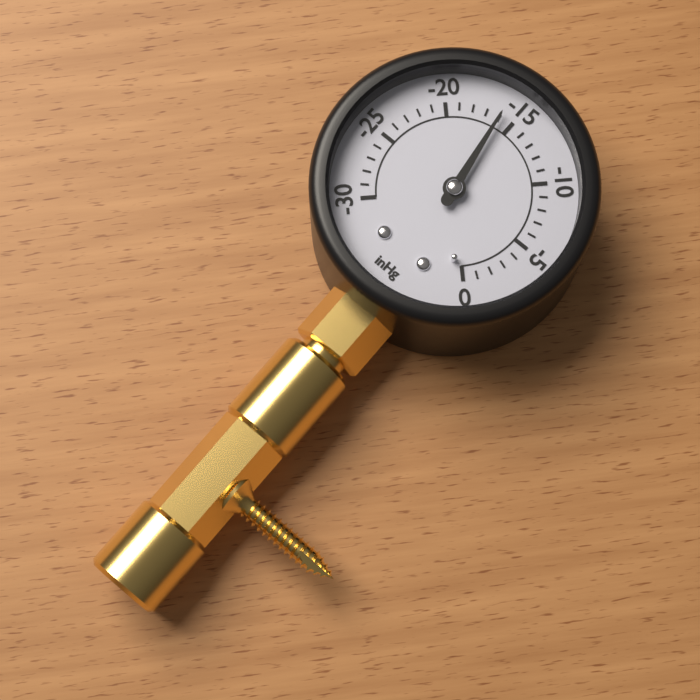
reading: -16 inHg
